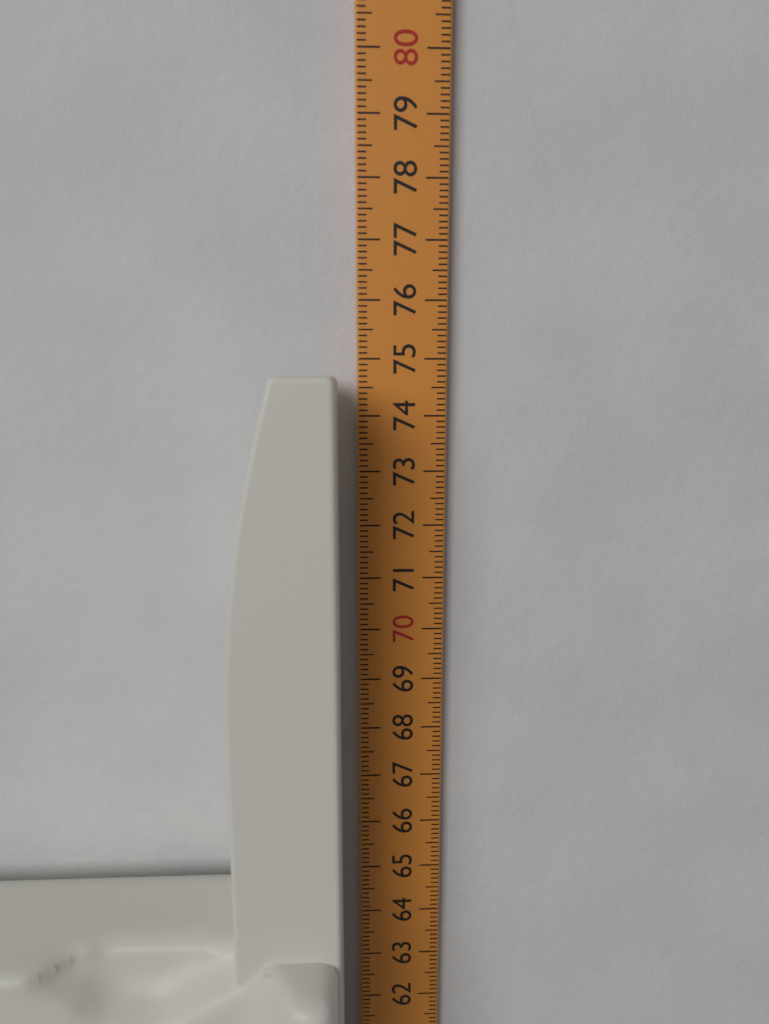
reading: 74.7 cm
